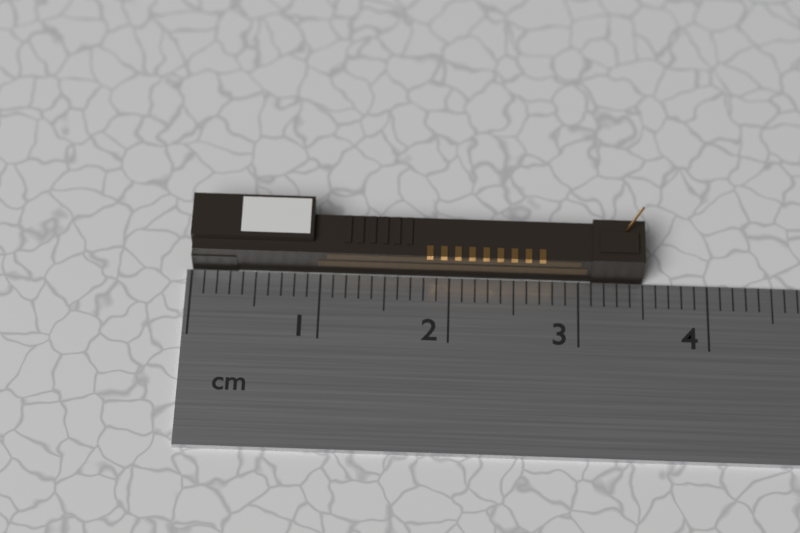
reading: 3.5 cm
